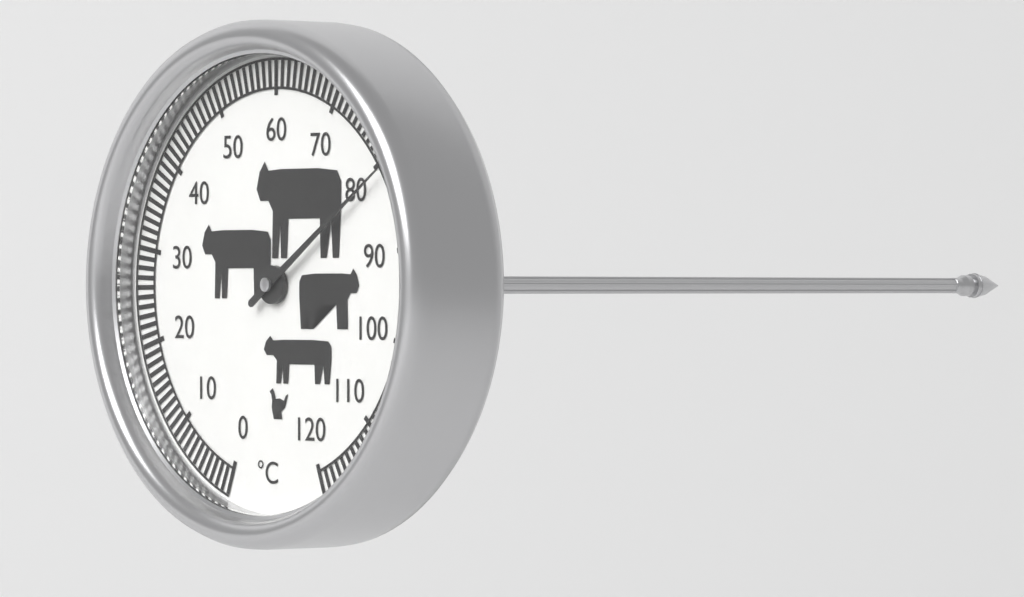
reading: 81 °C
